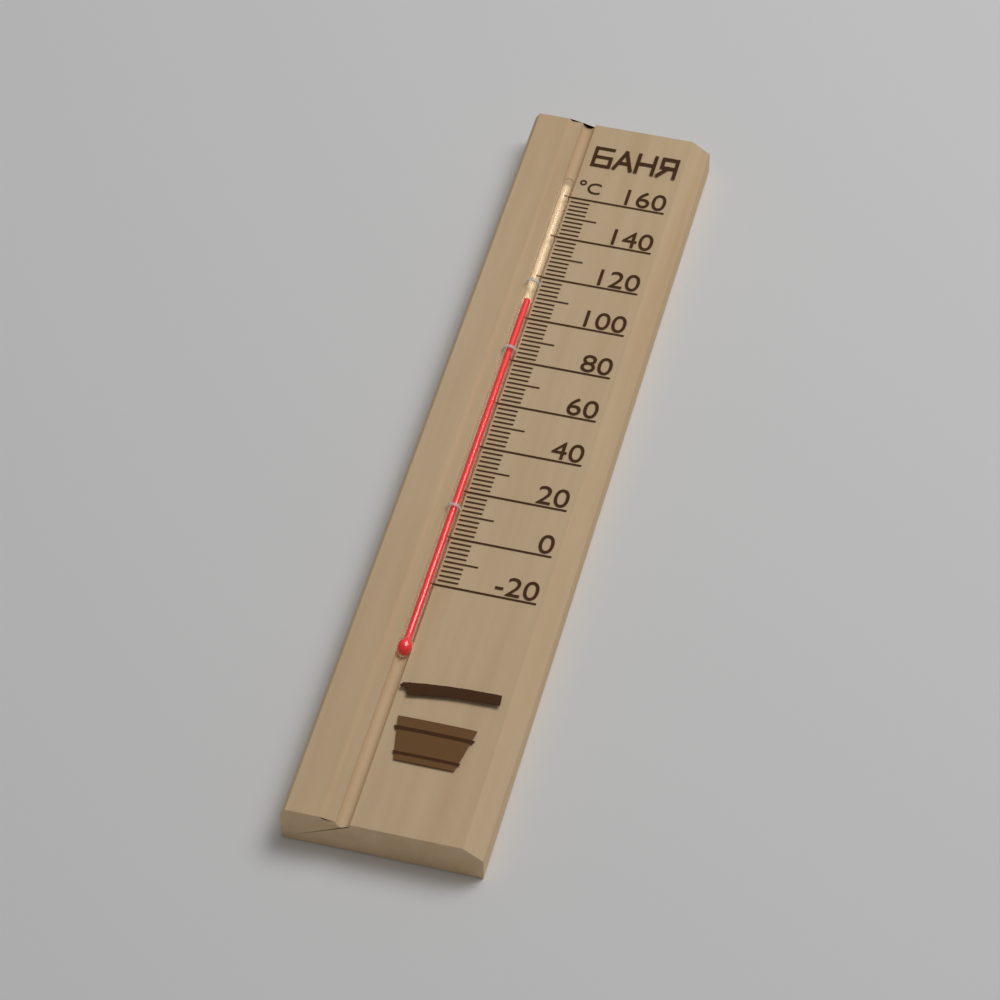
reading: 108 °C
